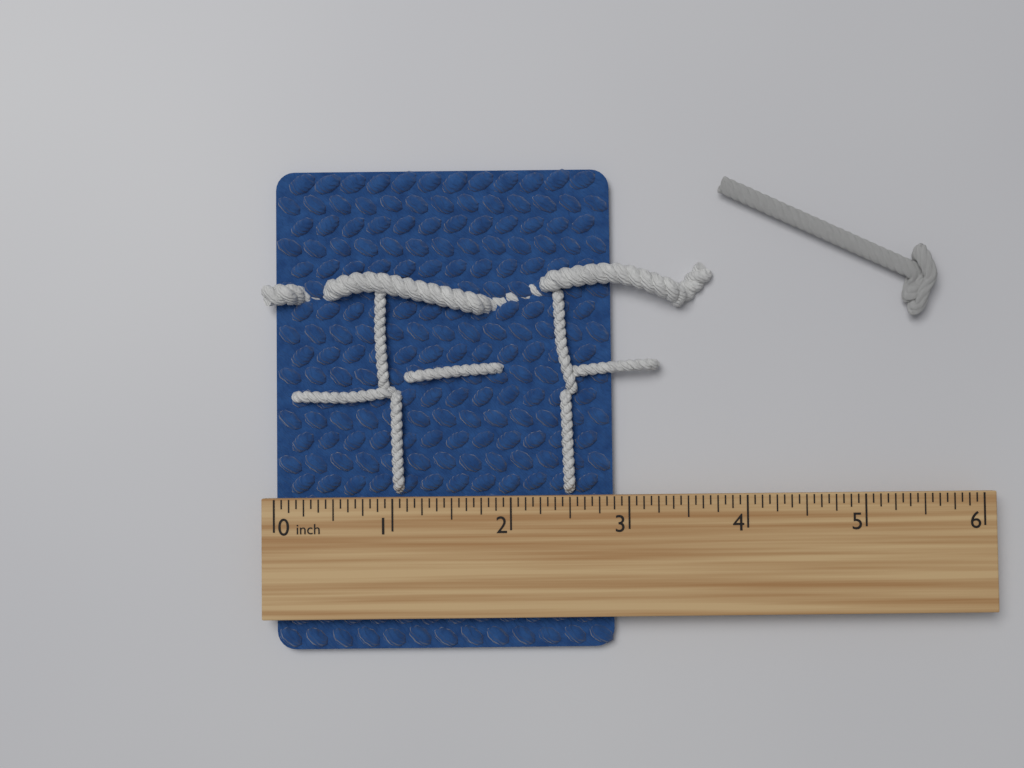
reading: 2.8750 inch
